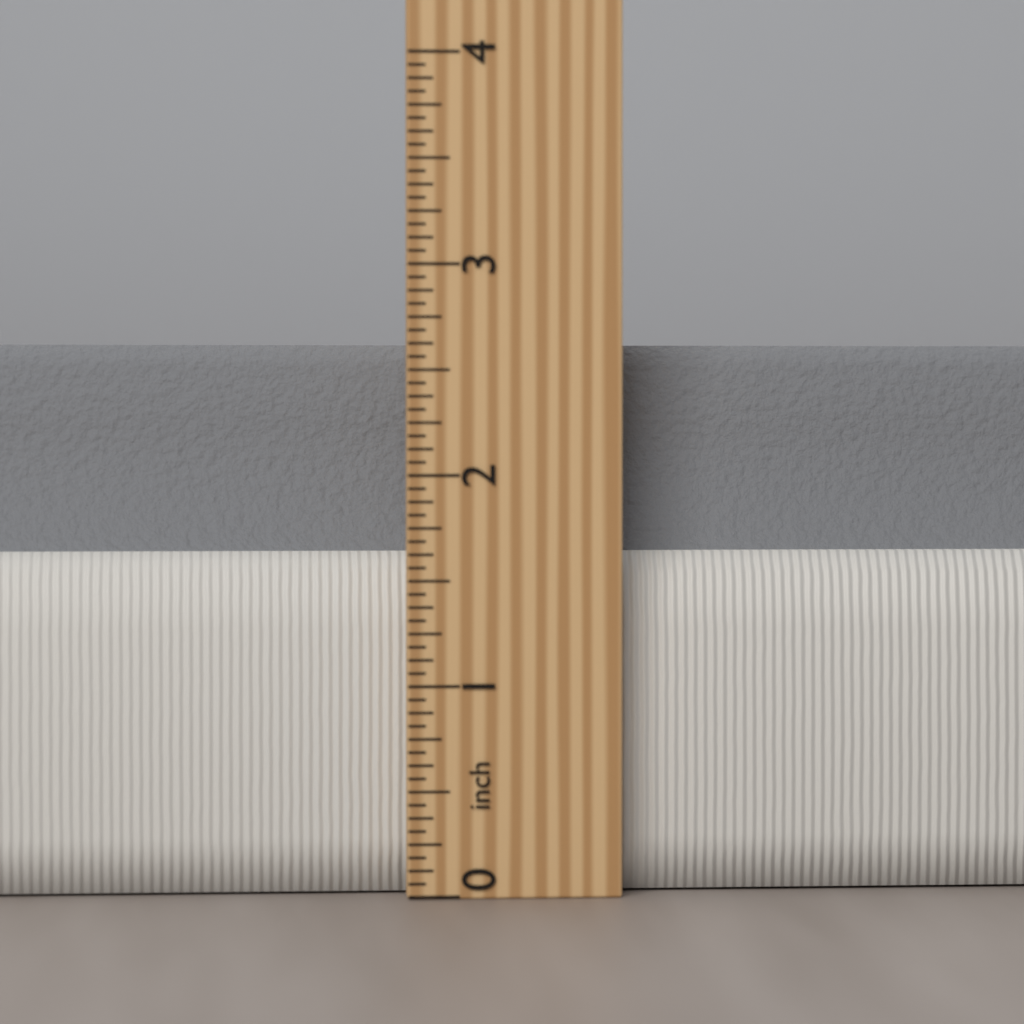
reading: 2.6250 inch
